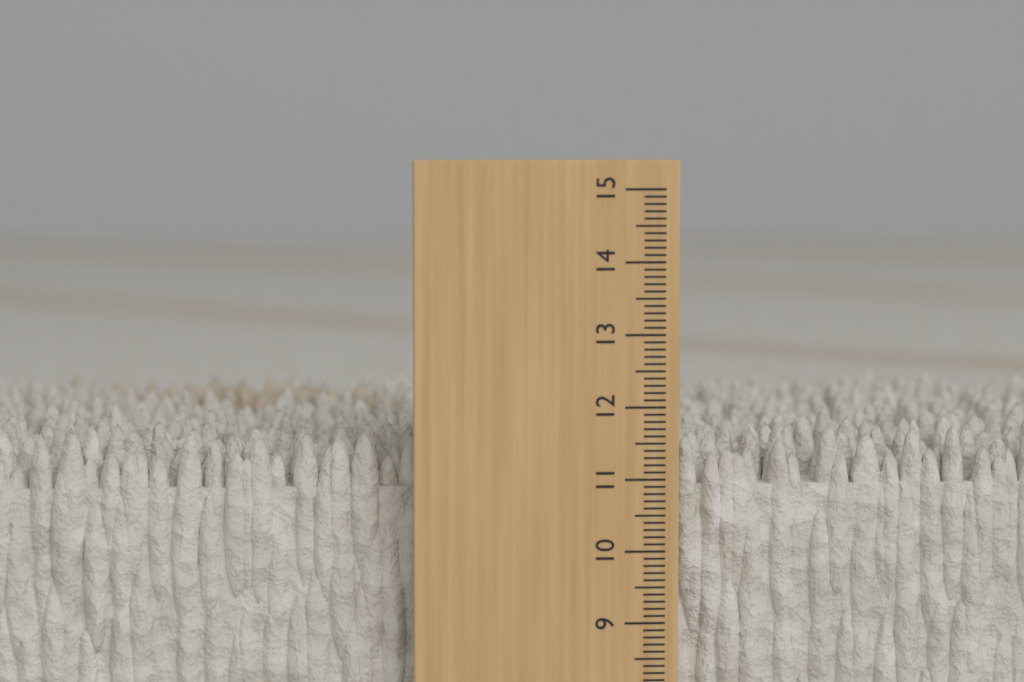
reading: 11.7 cm
